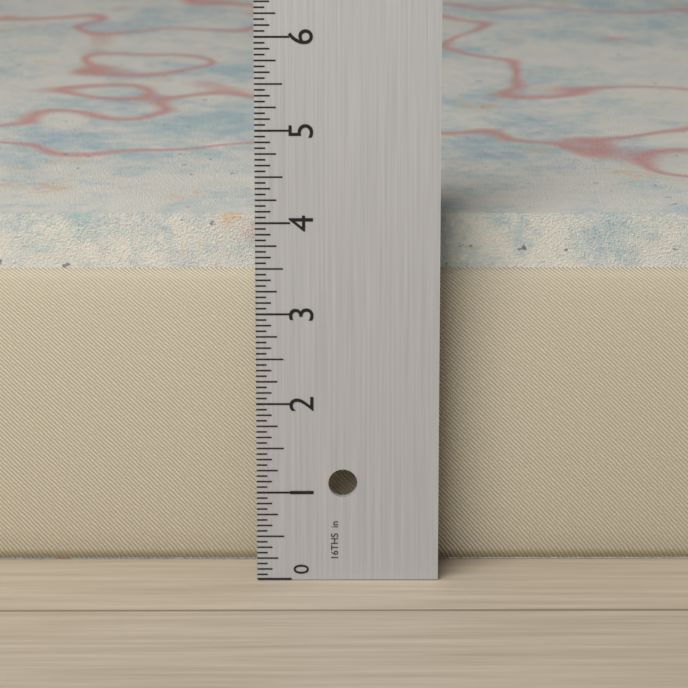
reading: 3.9375 in
